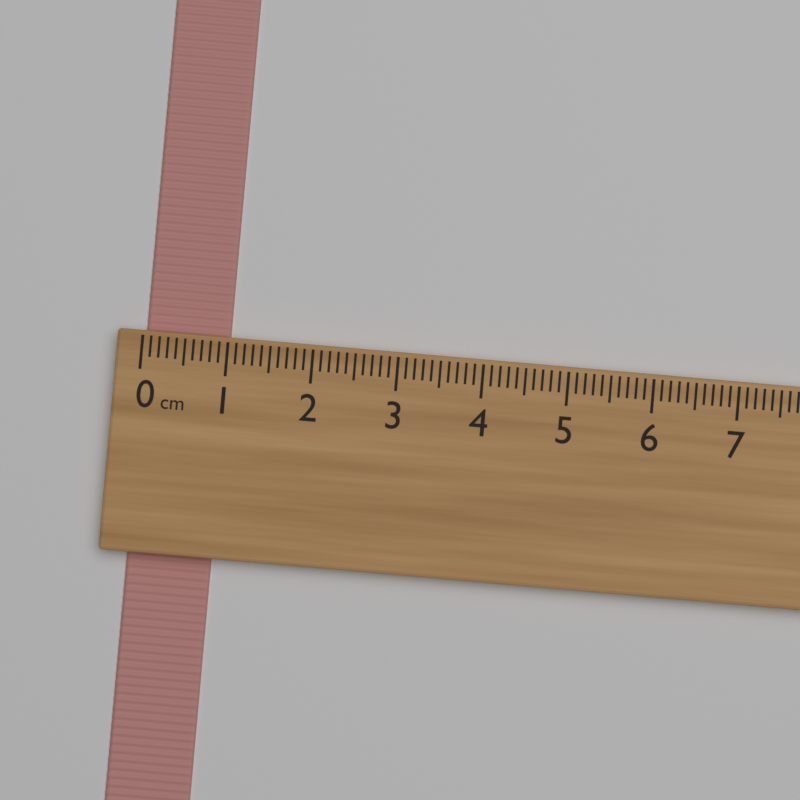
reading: 1.0 cm
